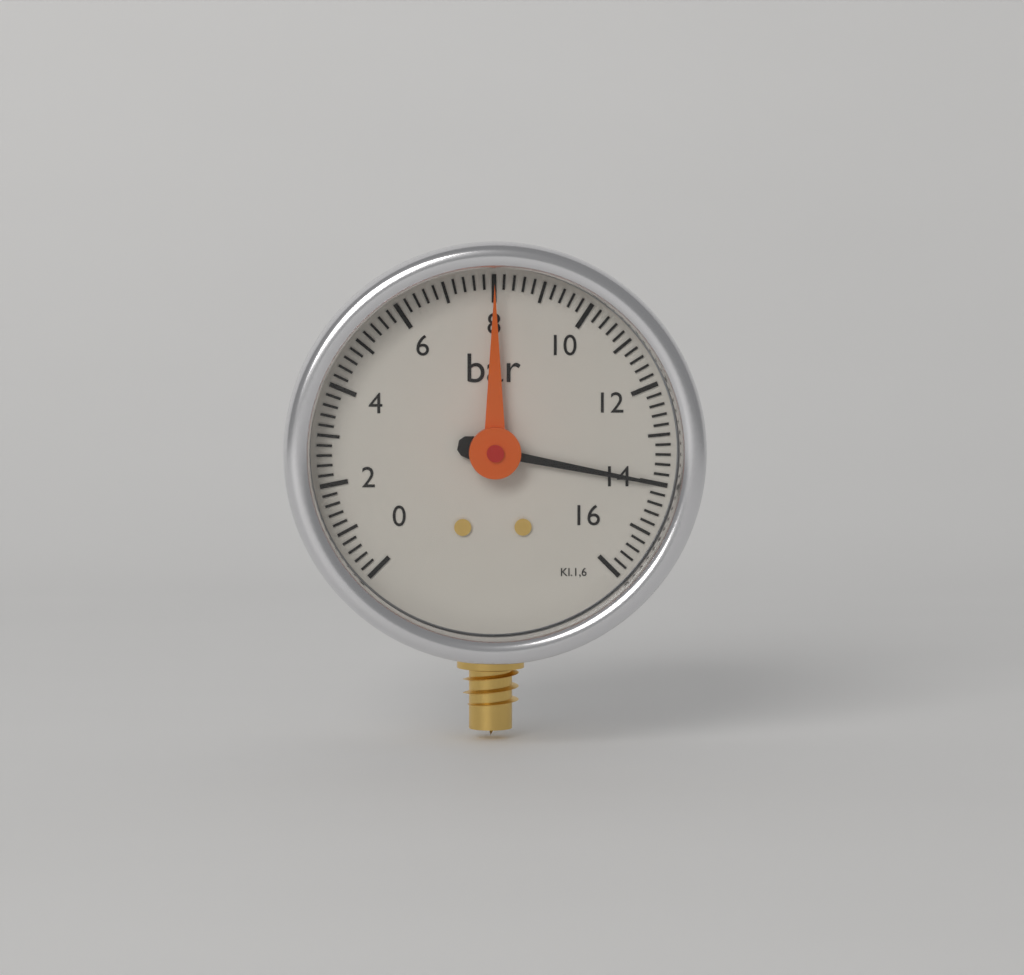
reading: 14.0 bar
